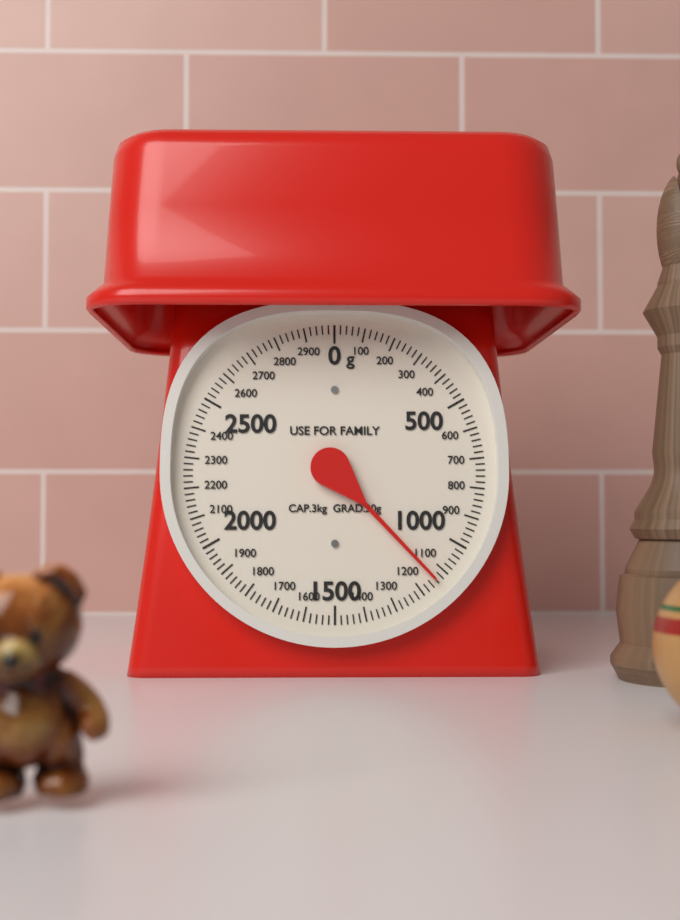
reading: 1140 g
